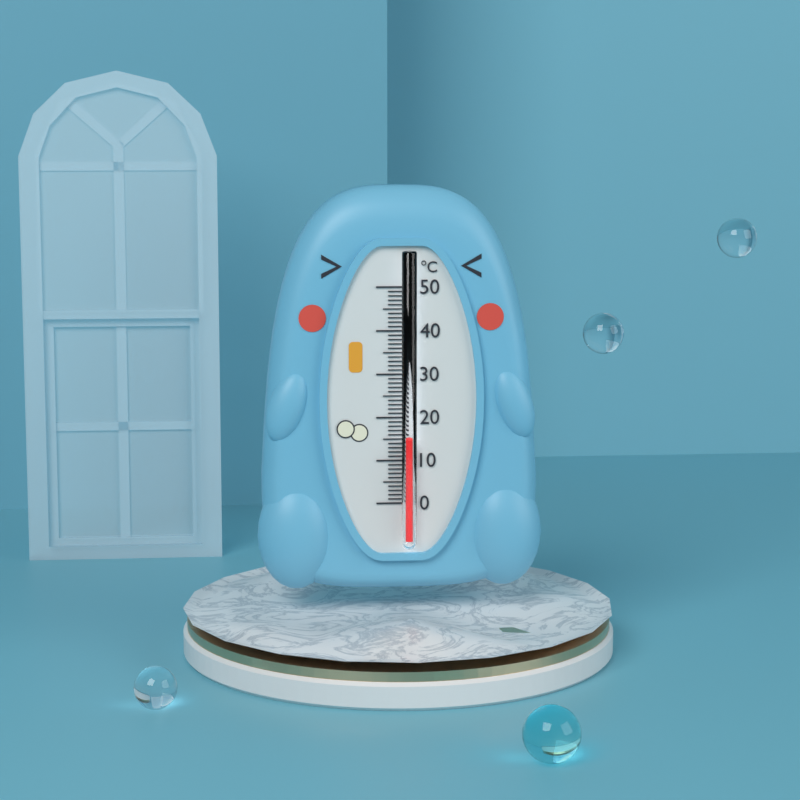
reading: 15 °C
